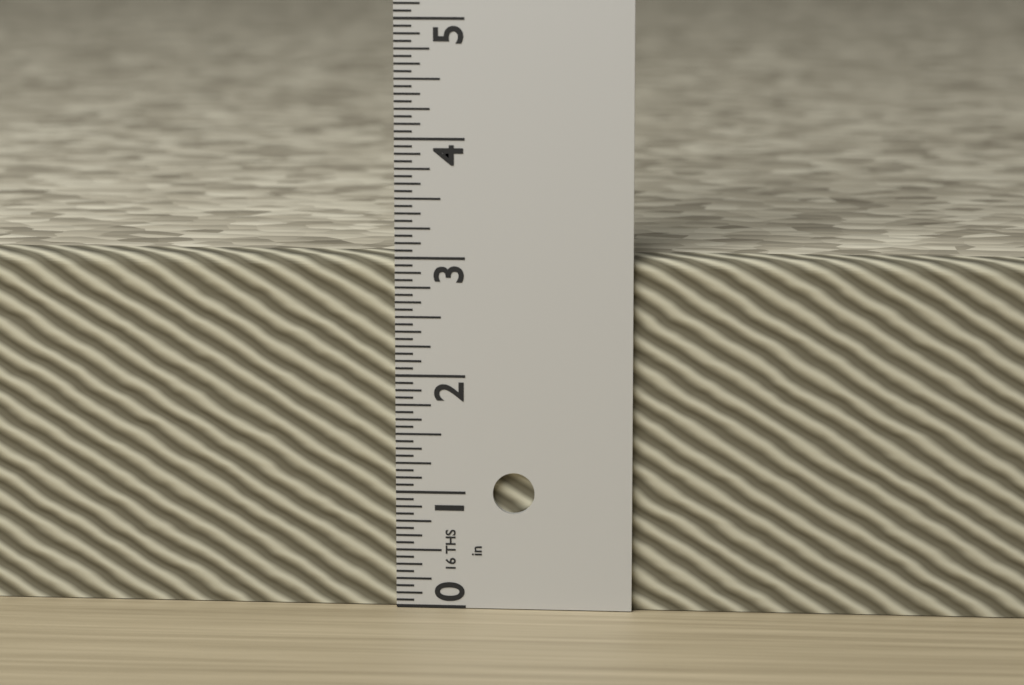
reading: 3.0000 in
